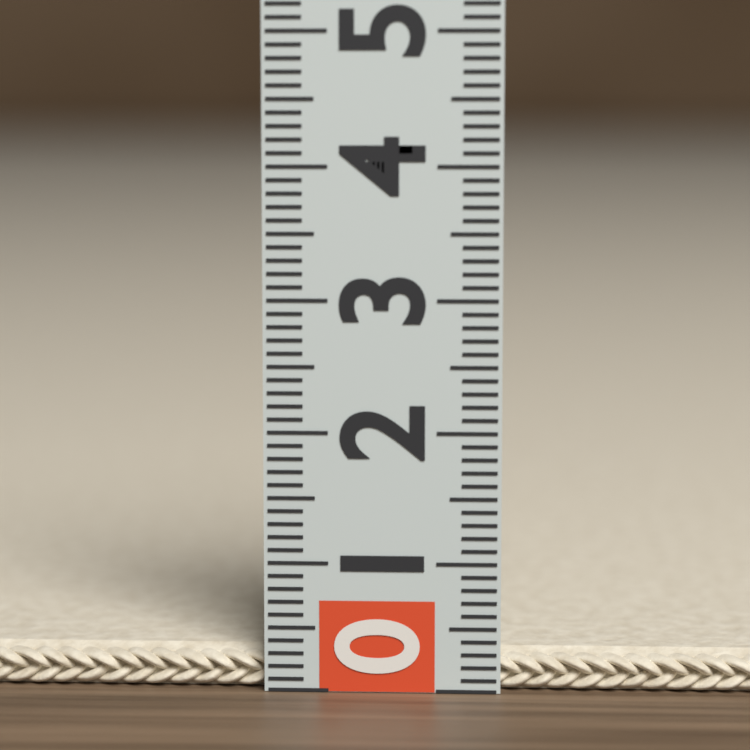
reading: 0.3 (no unit)
